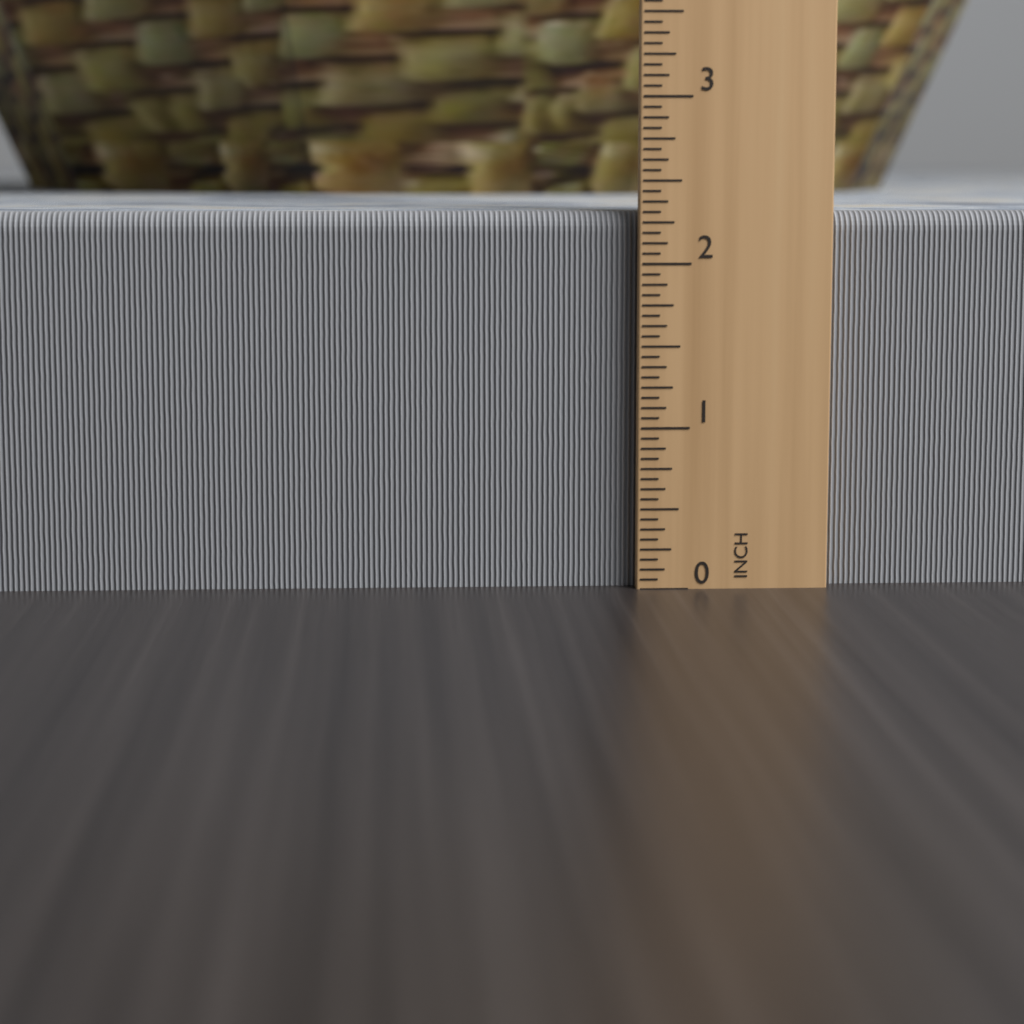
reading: 2.3125 in
